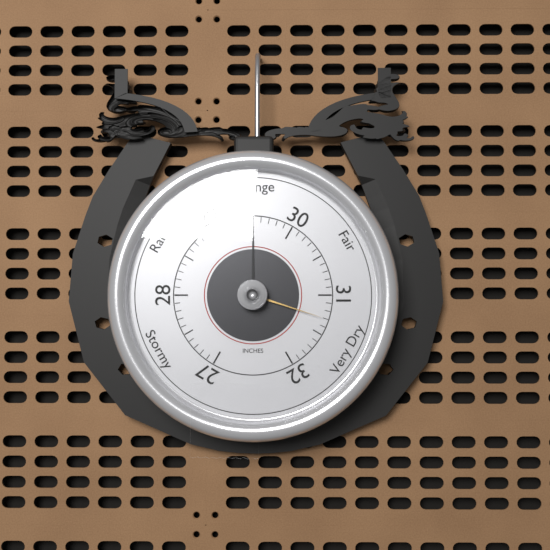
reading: 29.5 inHg
